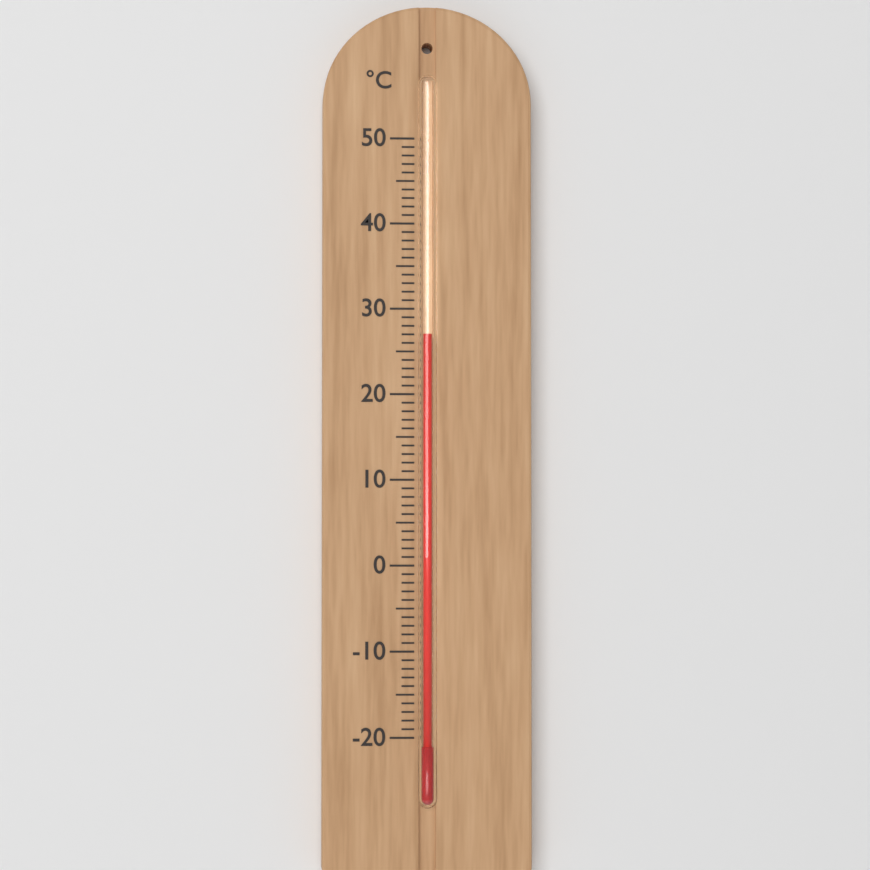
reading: 27 °C
